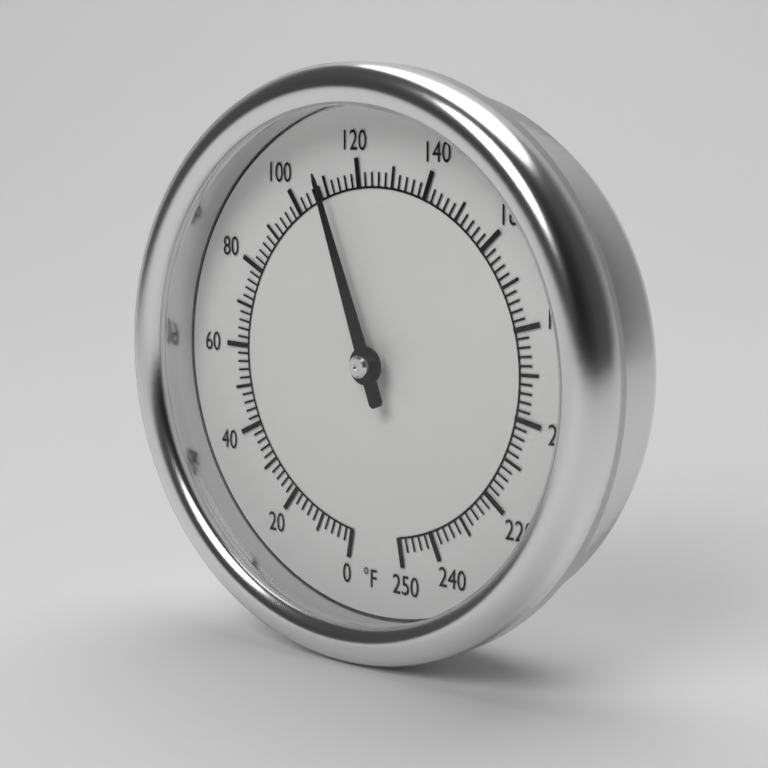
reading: 110 °F
